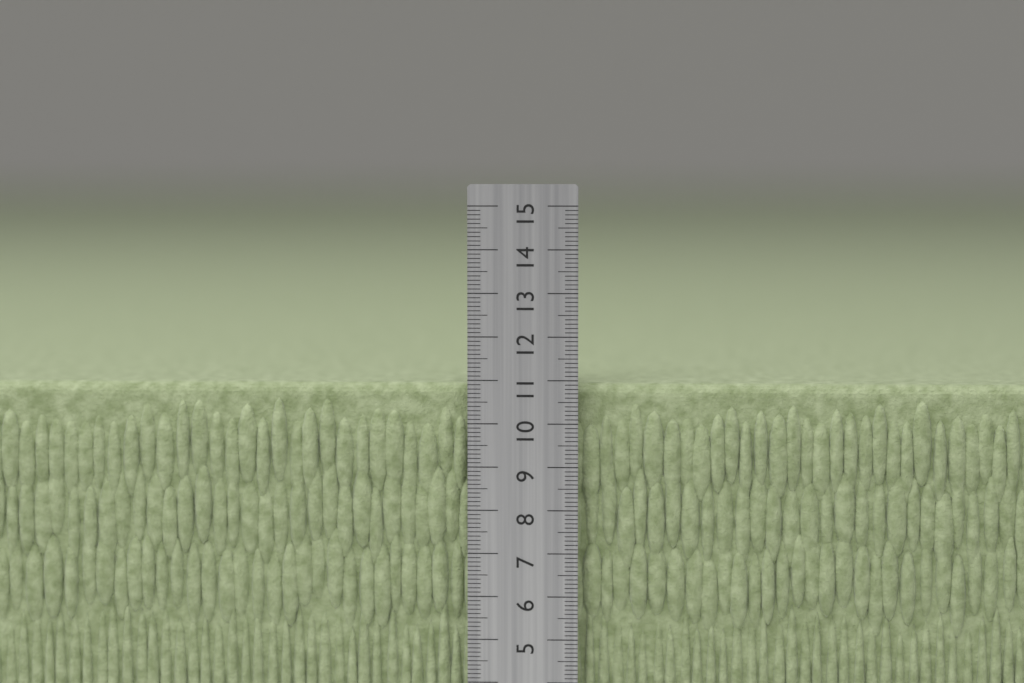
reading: 10.9 cm
